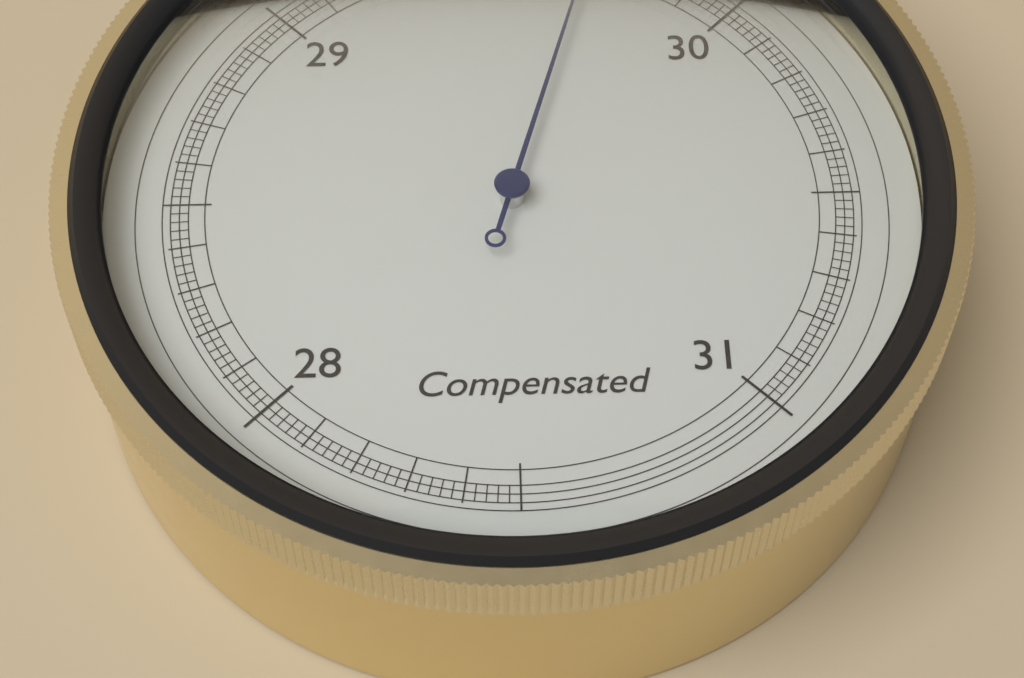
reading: 29.68 inHg
